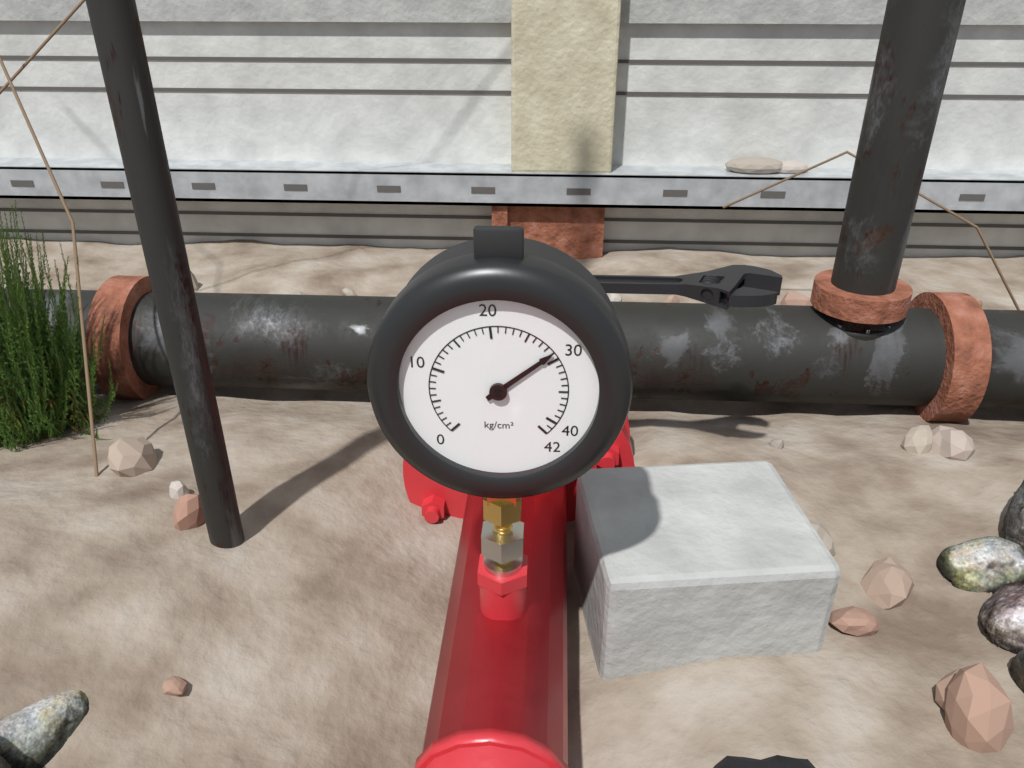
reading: 29 kg/cm²
